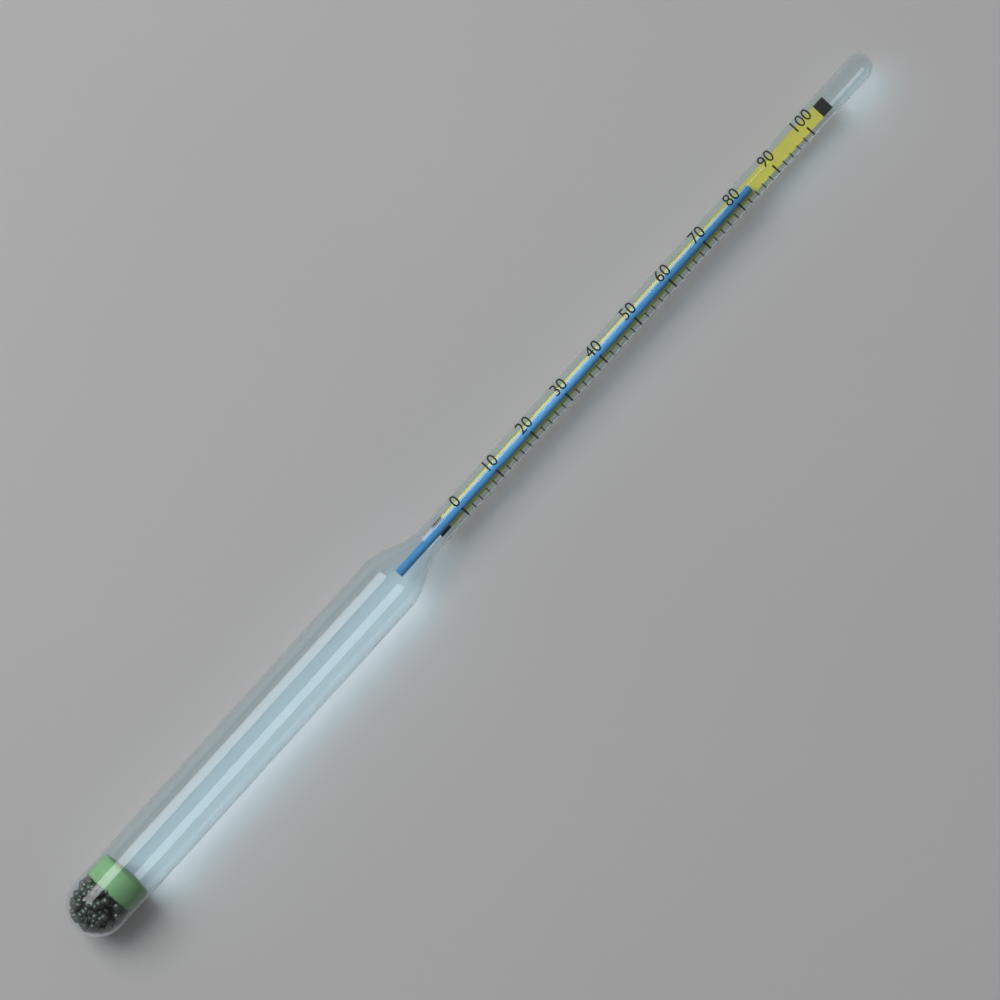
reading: 84 (no unit)
